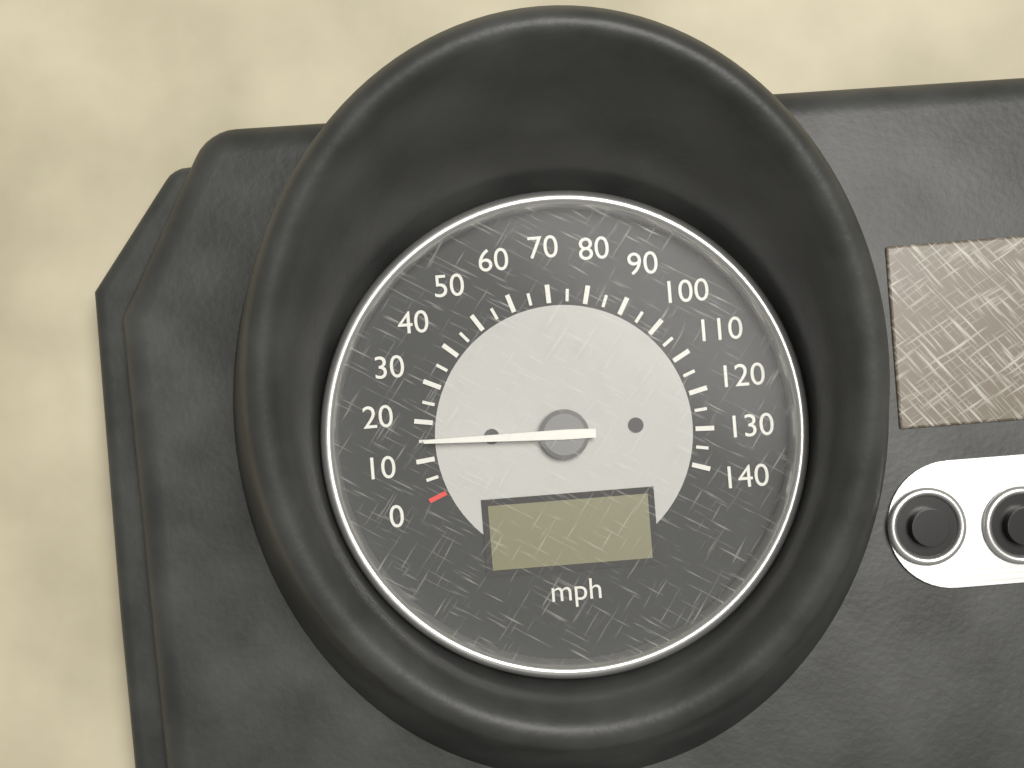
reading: 15 mph
